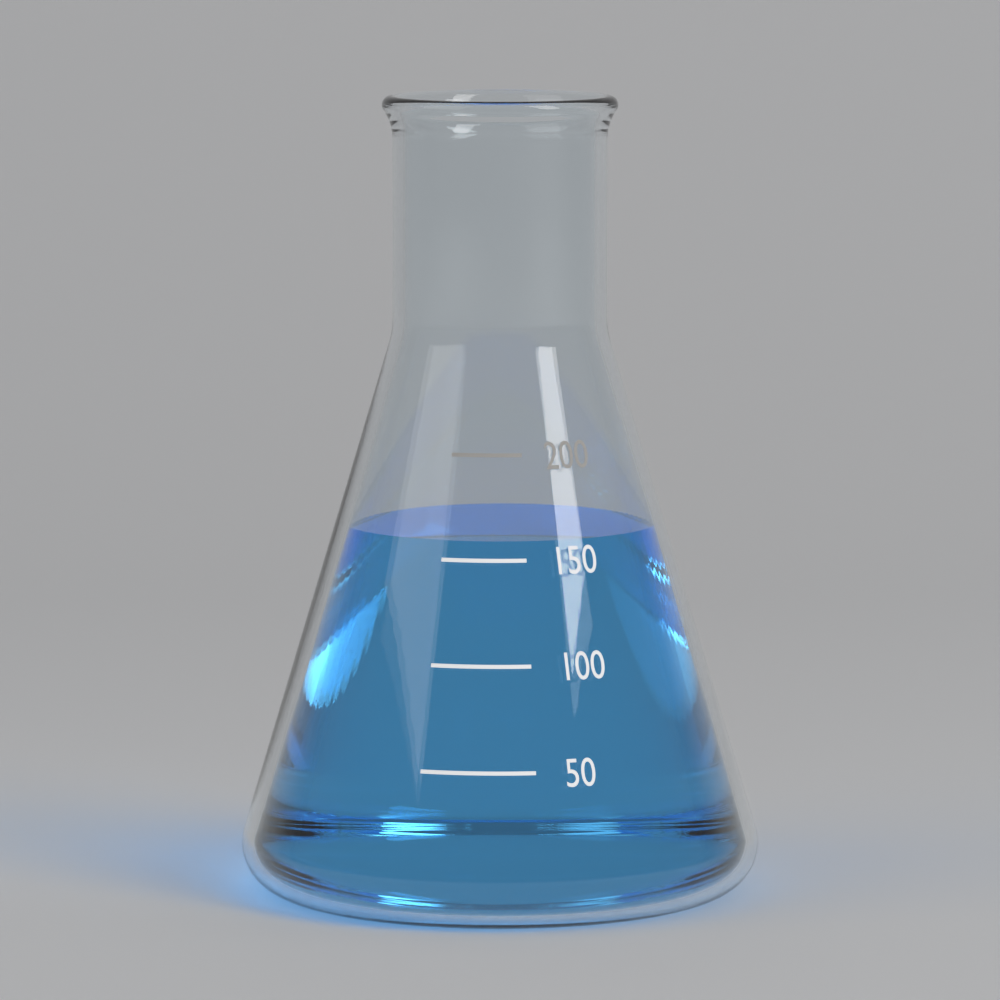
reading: 158 (no unit)
